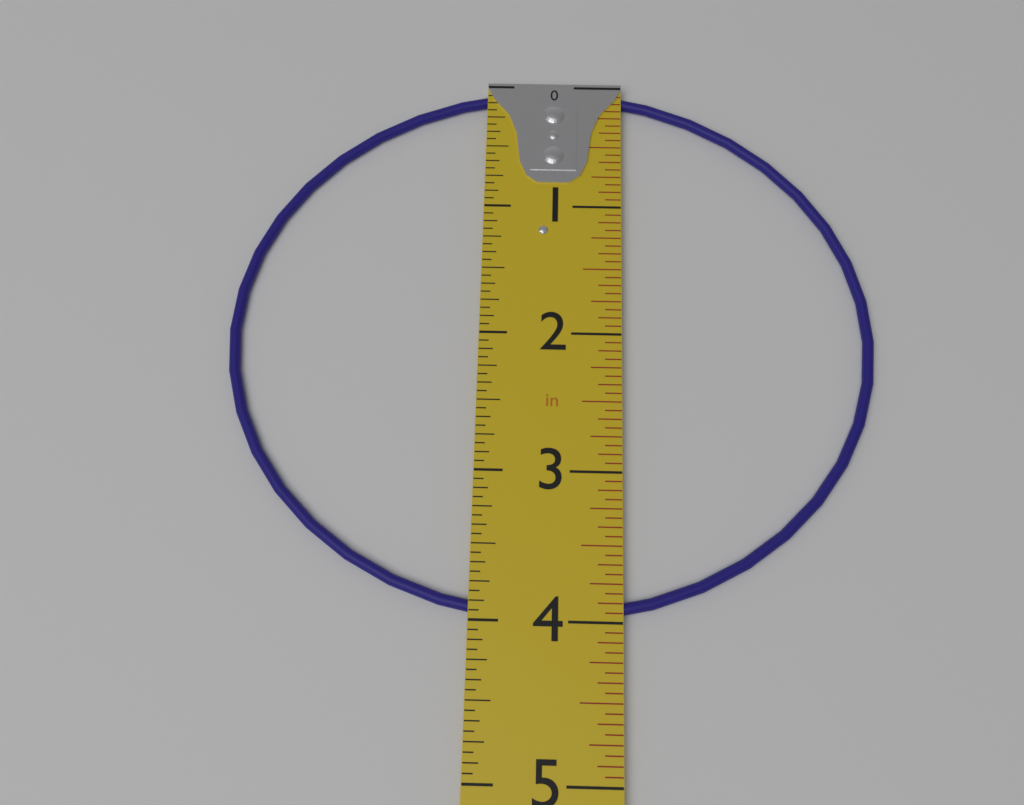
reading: 4.0000 in
